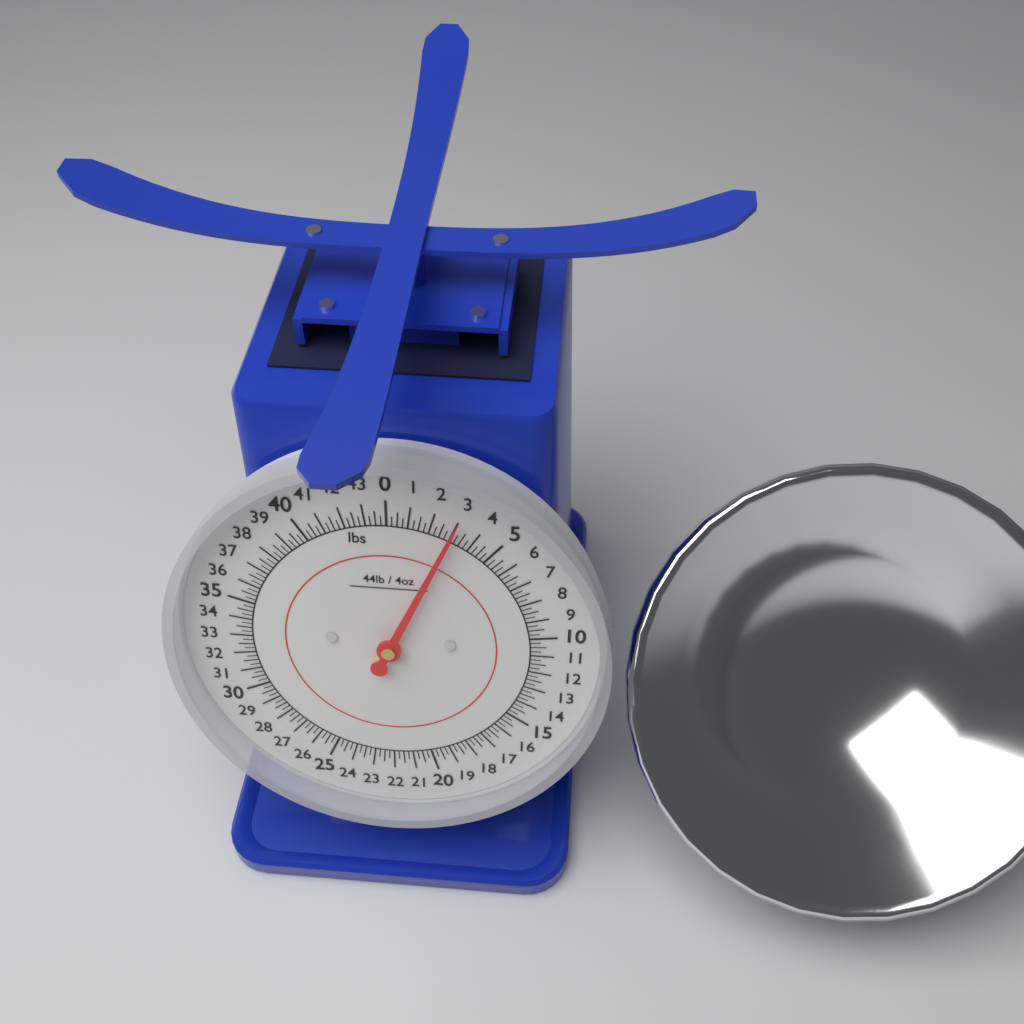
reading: 3.00 lbs
